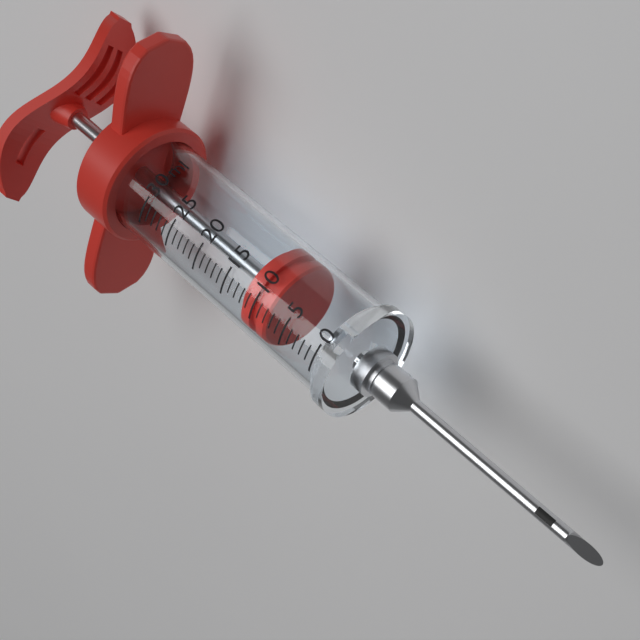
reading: 8 ml
